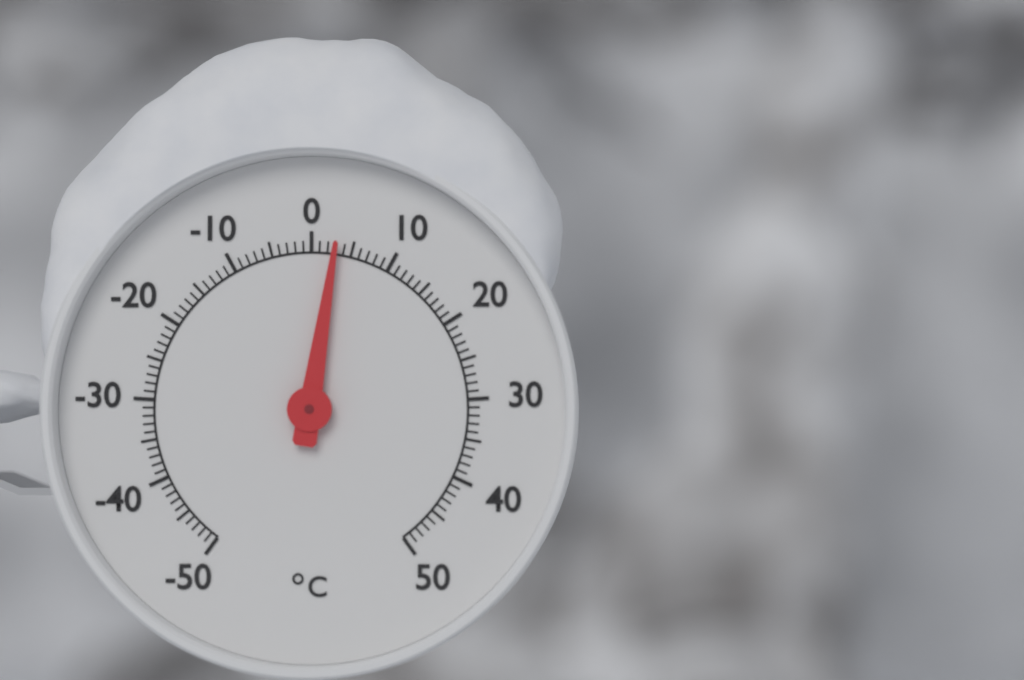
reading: 3 °C
